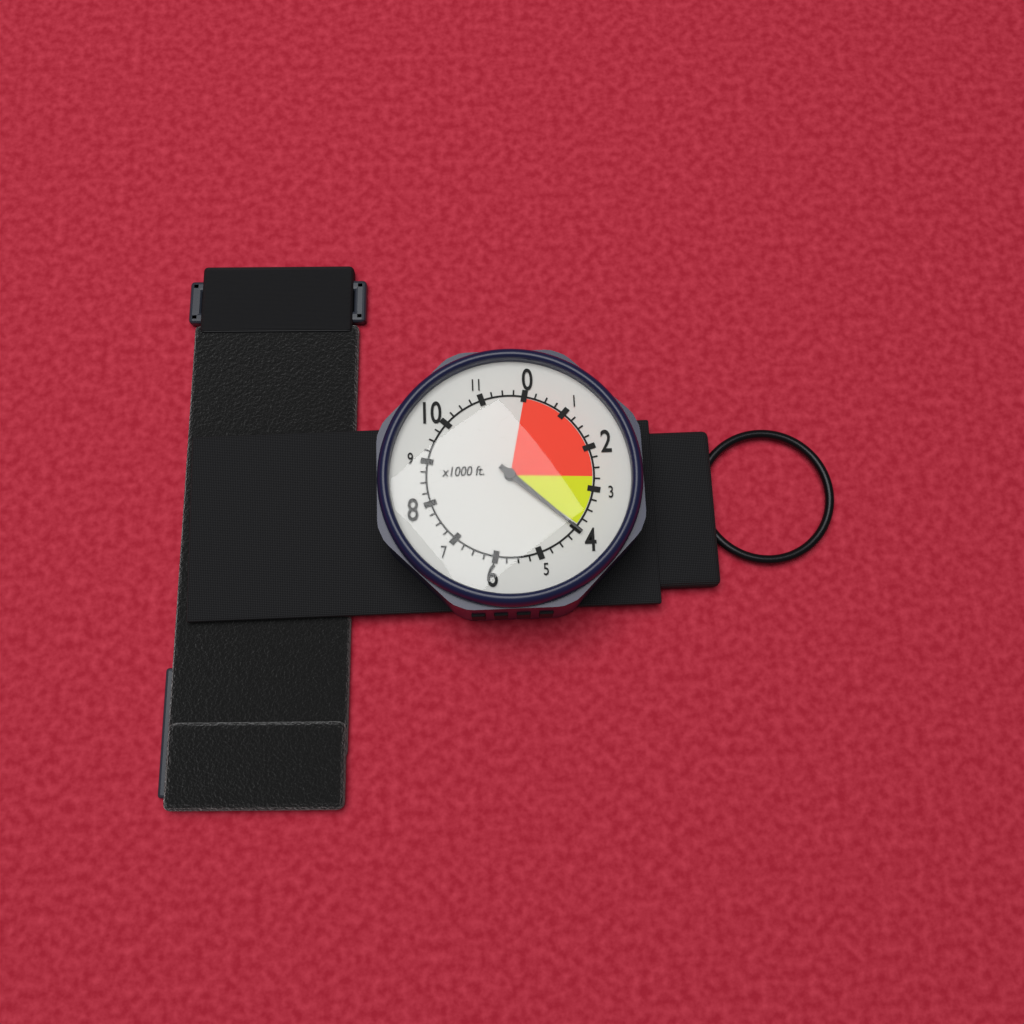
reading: 4000 ft
